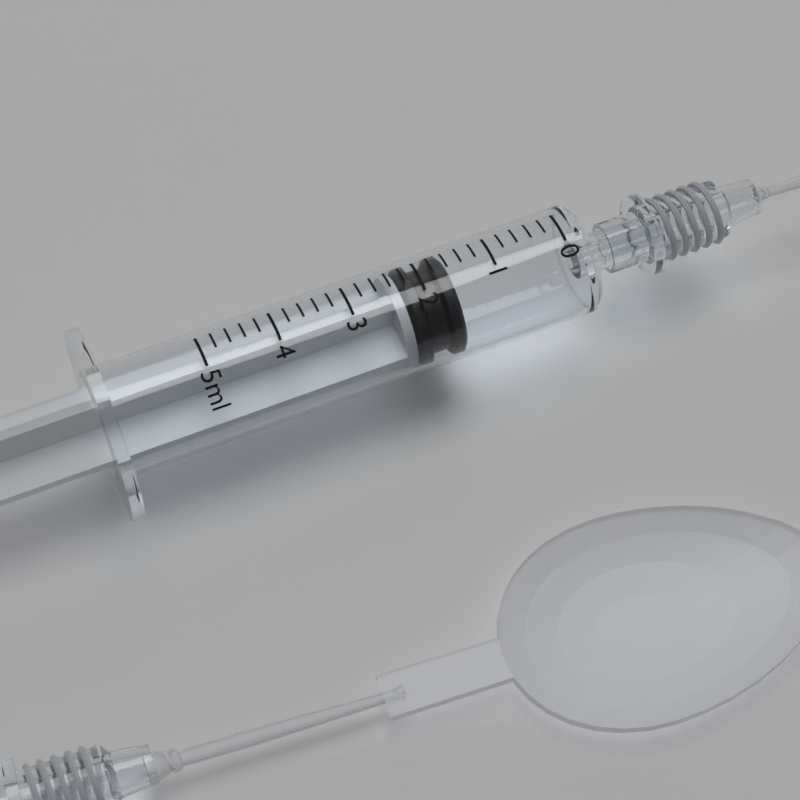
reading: 1.6 ml
